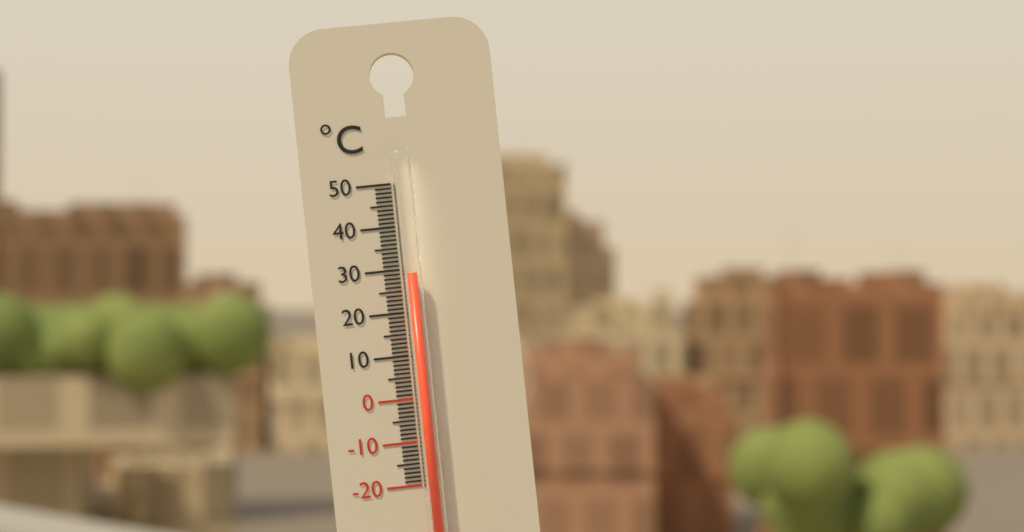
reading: 29 °C
